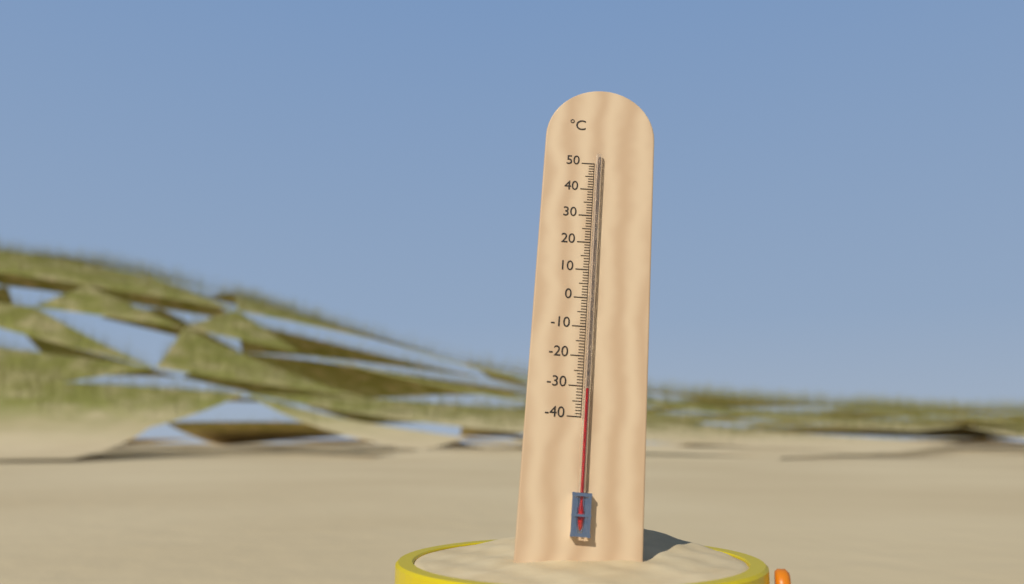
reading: -31 °C
